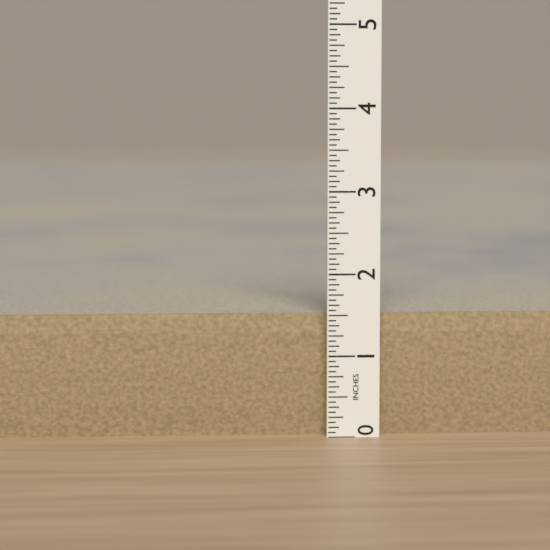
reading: 1.5000 in
